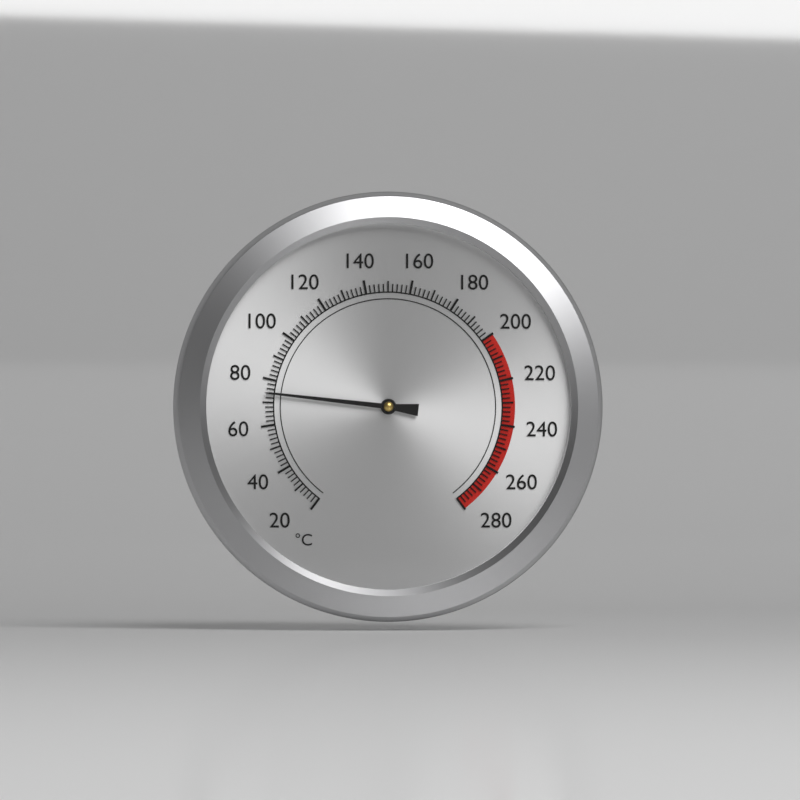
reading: 74 °C
